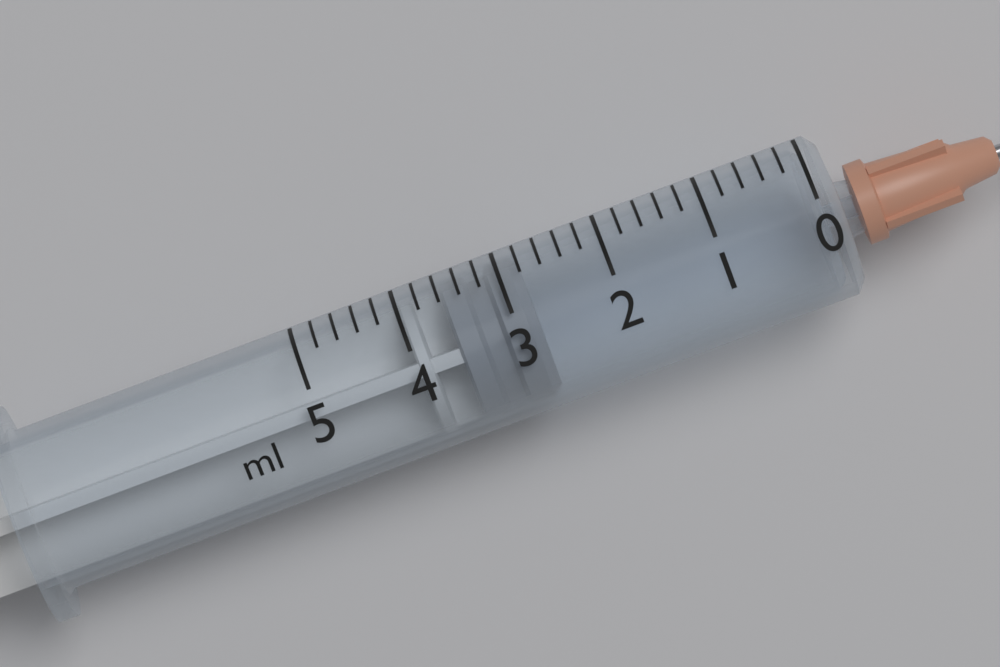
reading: 2.8 ml
